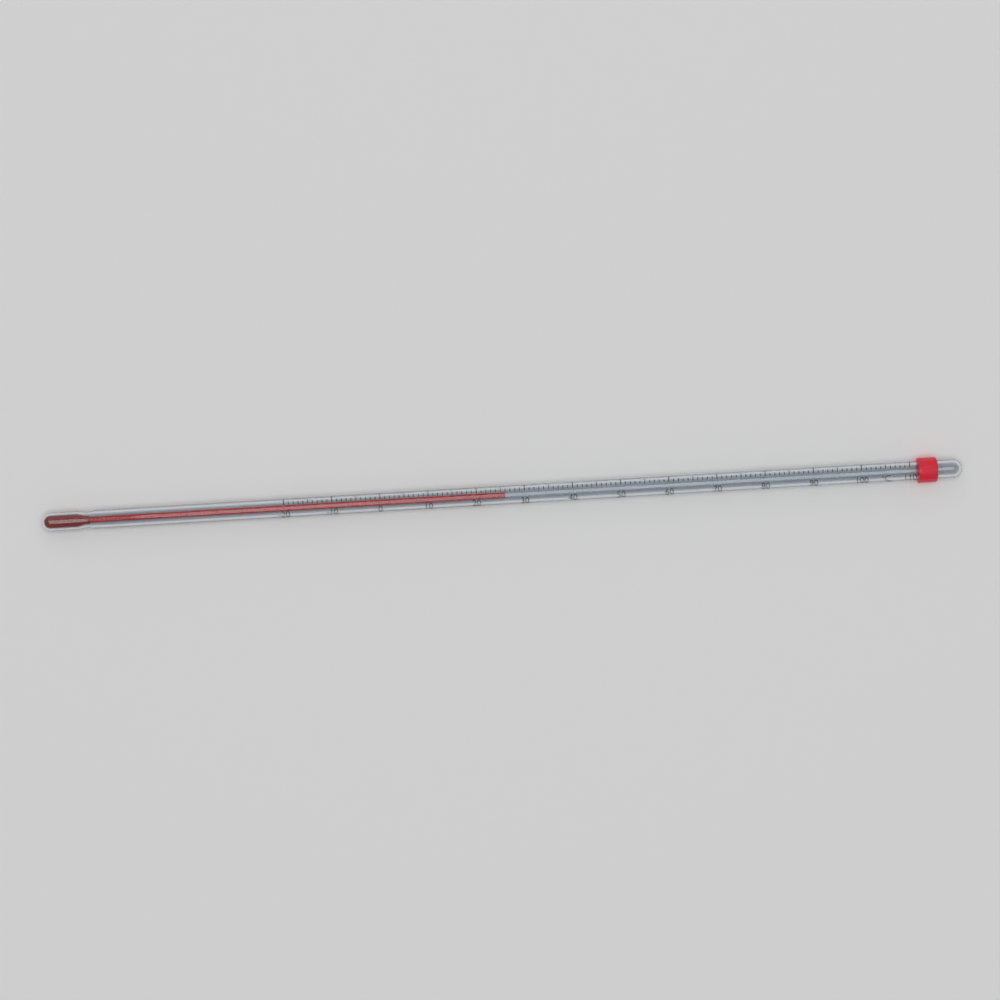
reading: 26 °C
